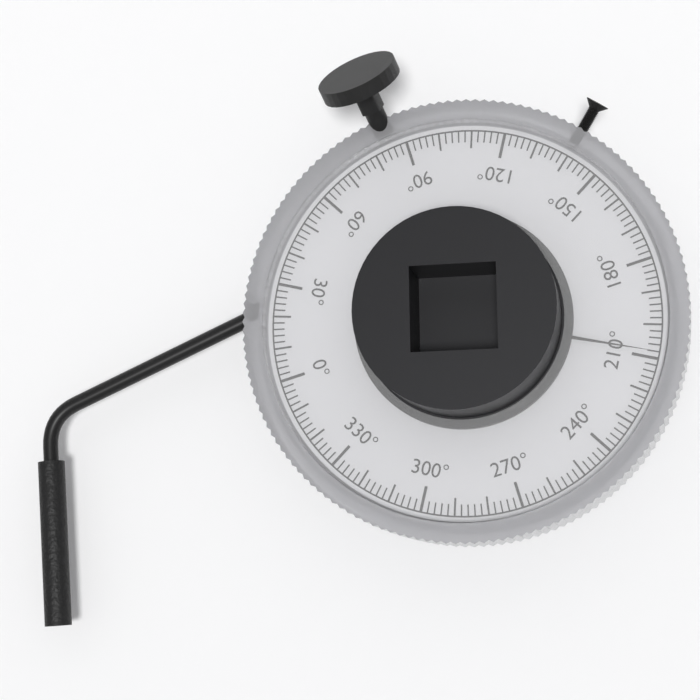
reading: 208 °
